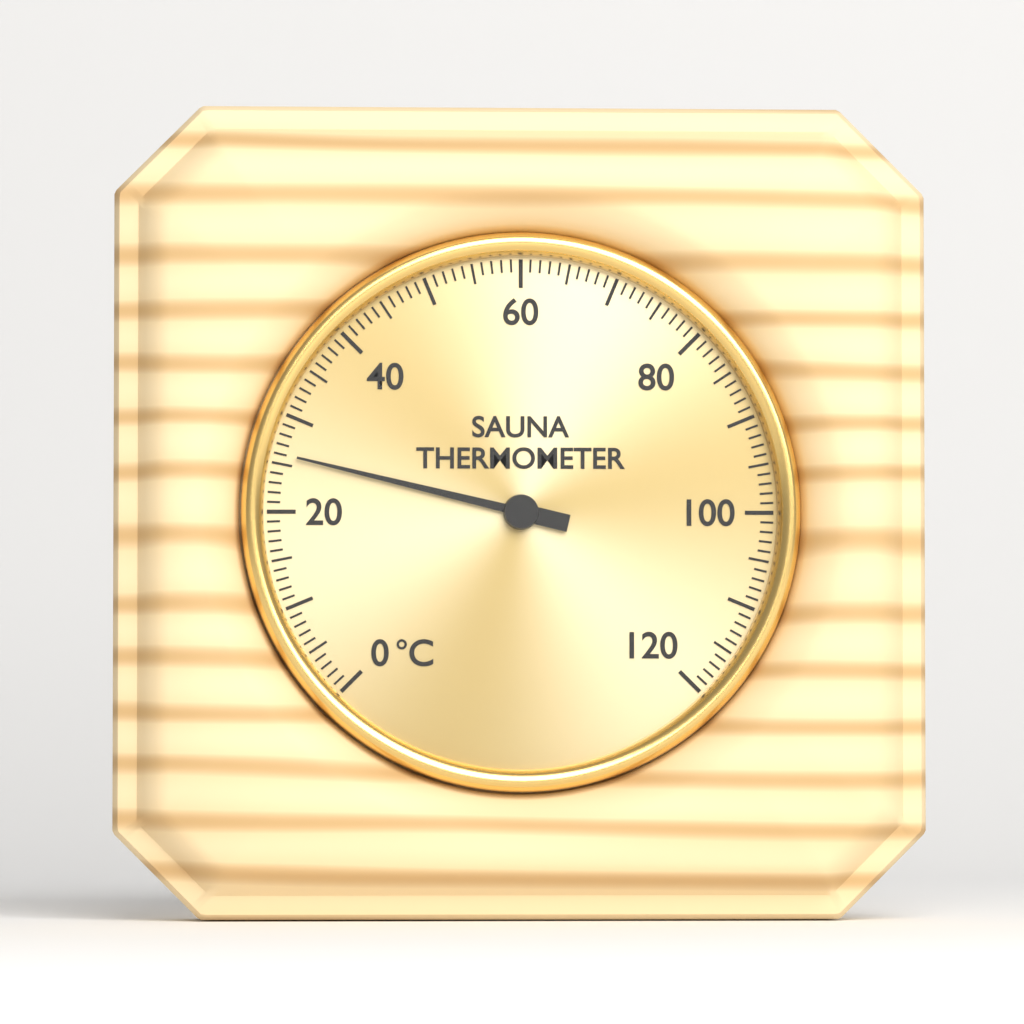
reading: 26 °C
